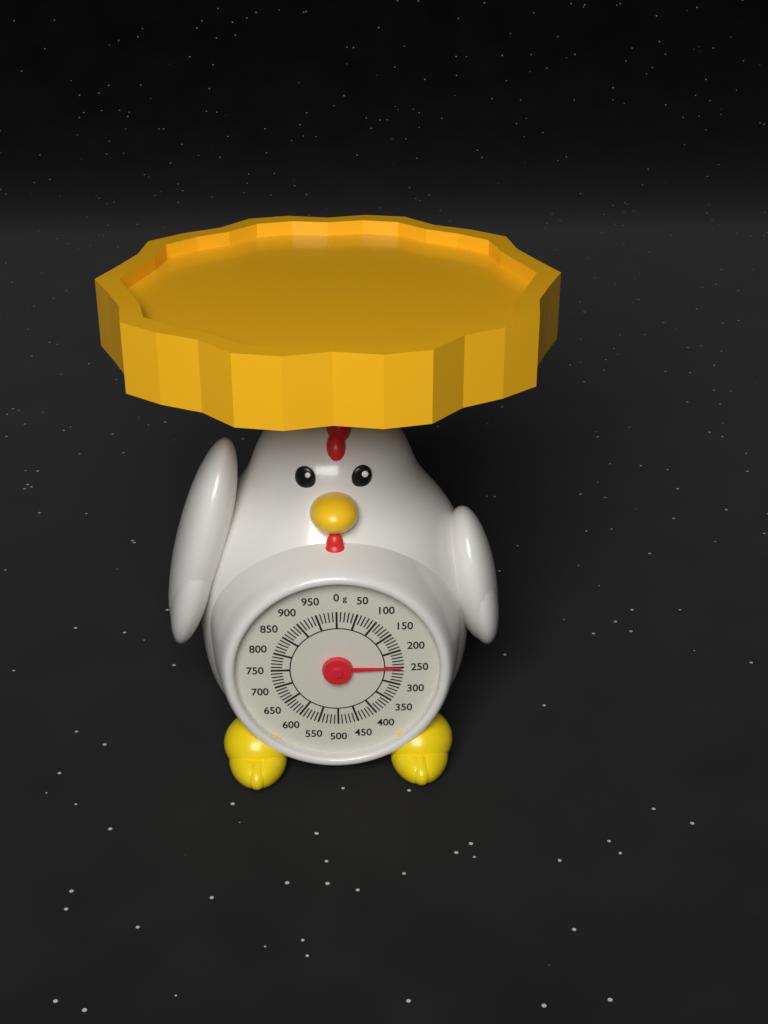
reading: 250 g
